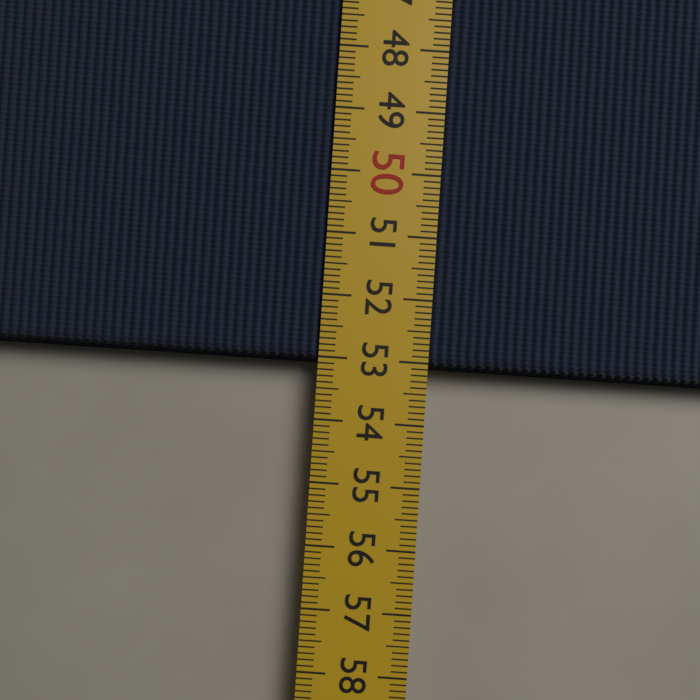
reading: 53.1 cm
